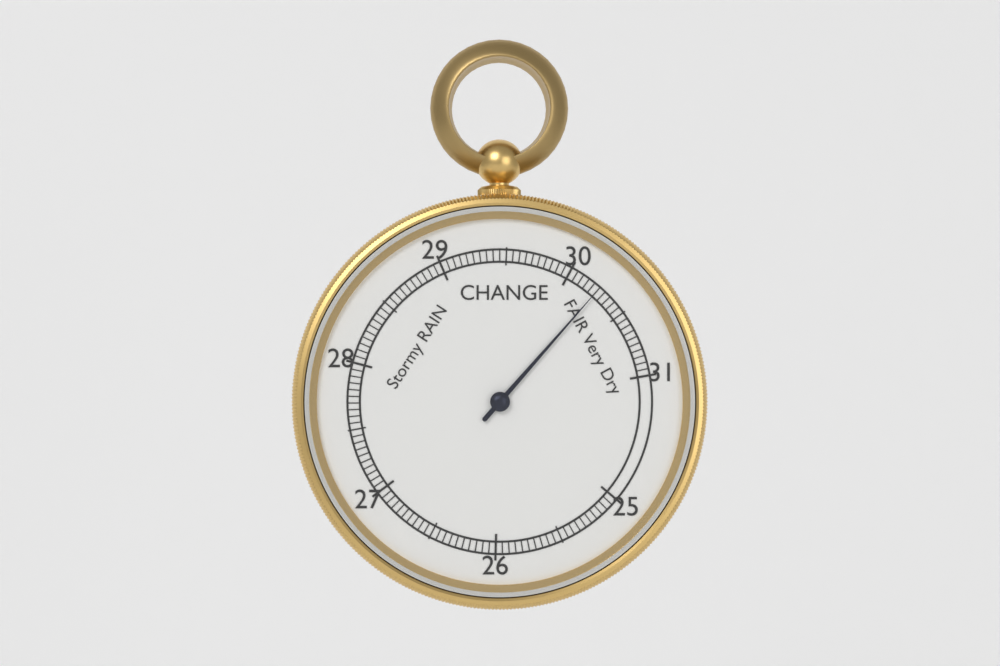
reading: 30.25 inHg
